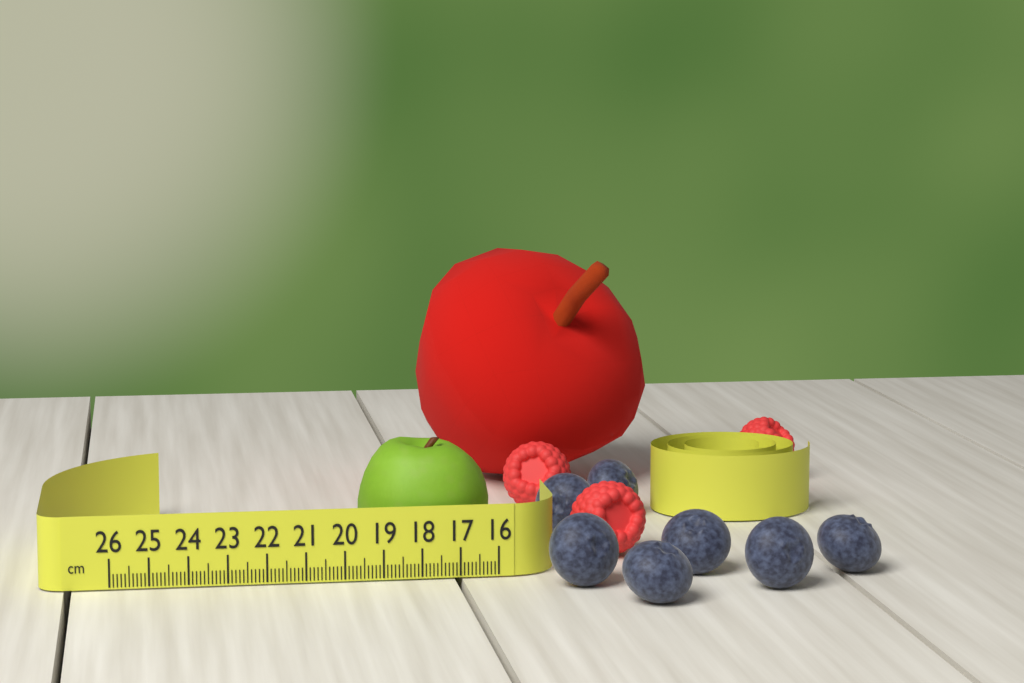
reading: 19.5 cm
